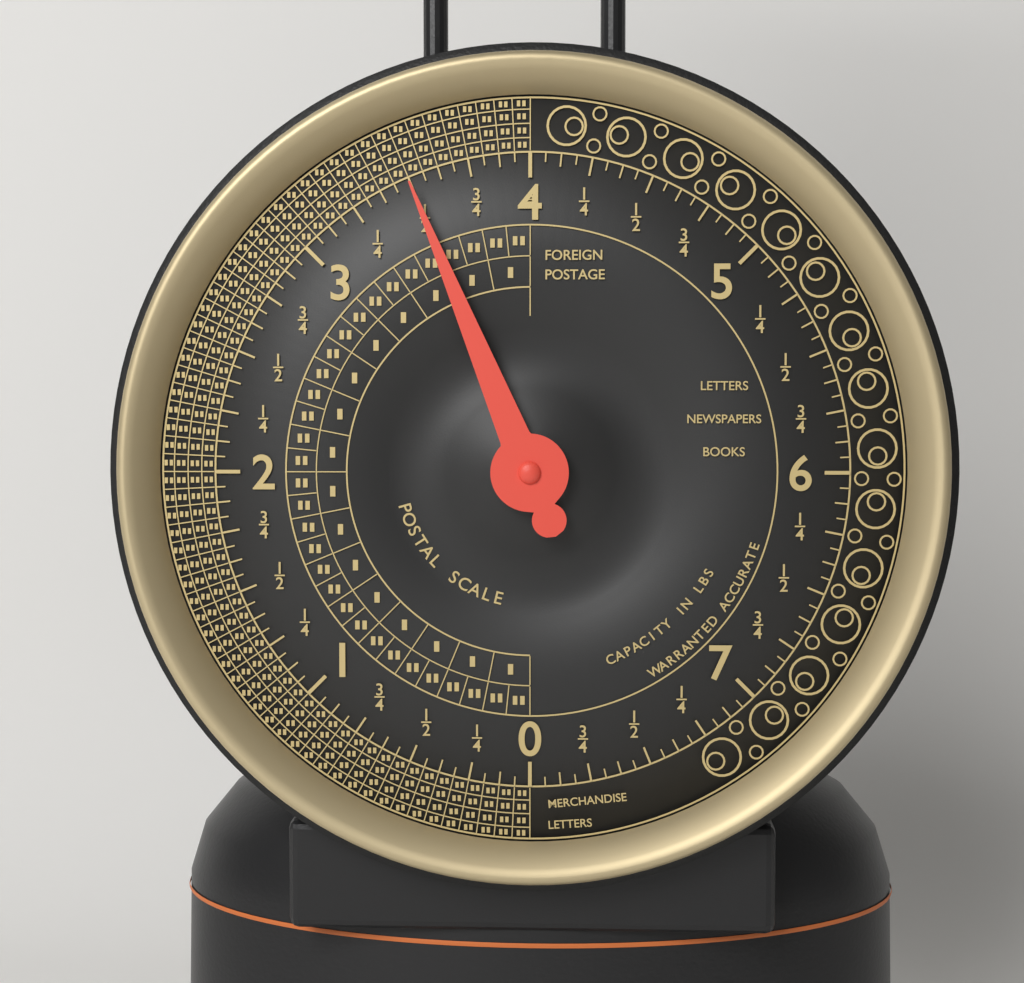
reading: 3.5000 lbs
